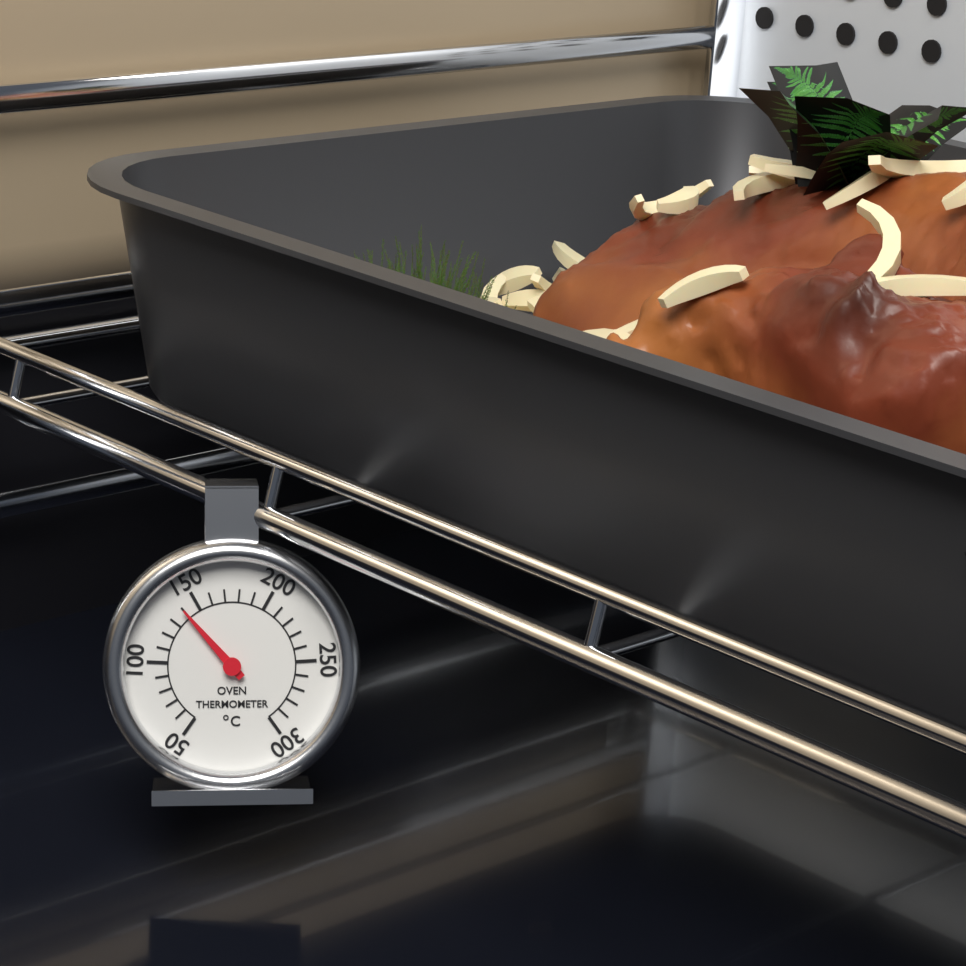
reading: 140 °C
